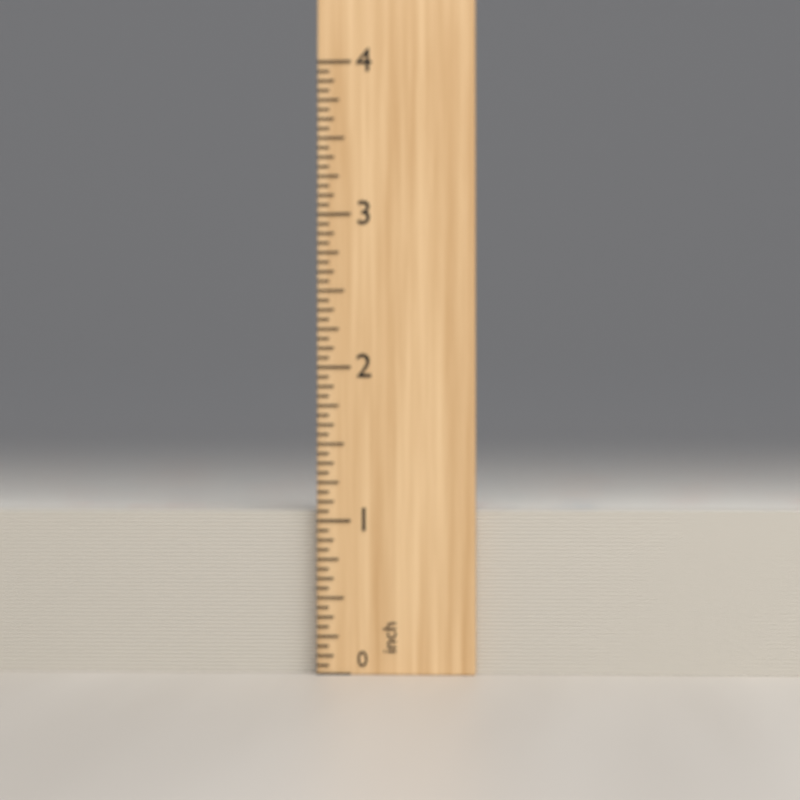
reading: 1.0625 inch
